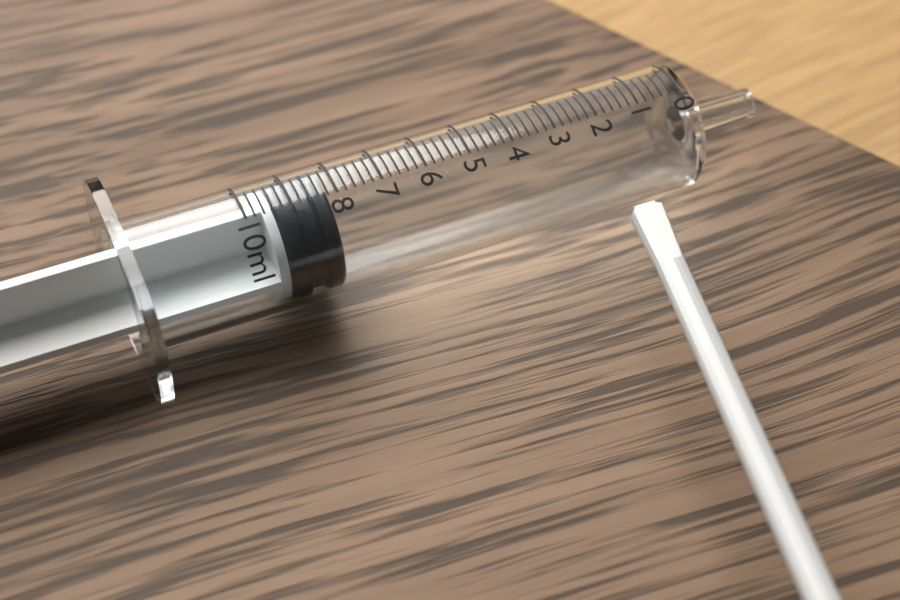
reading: 8.2 ml
